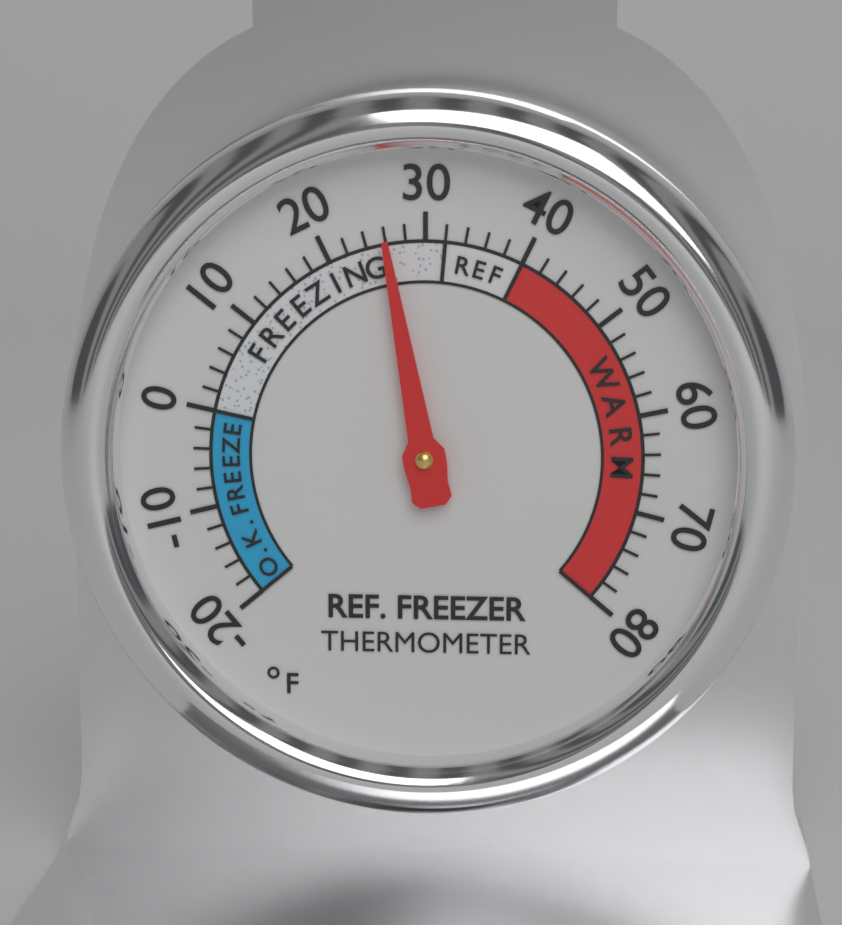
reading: 26 °F
